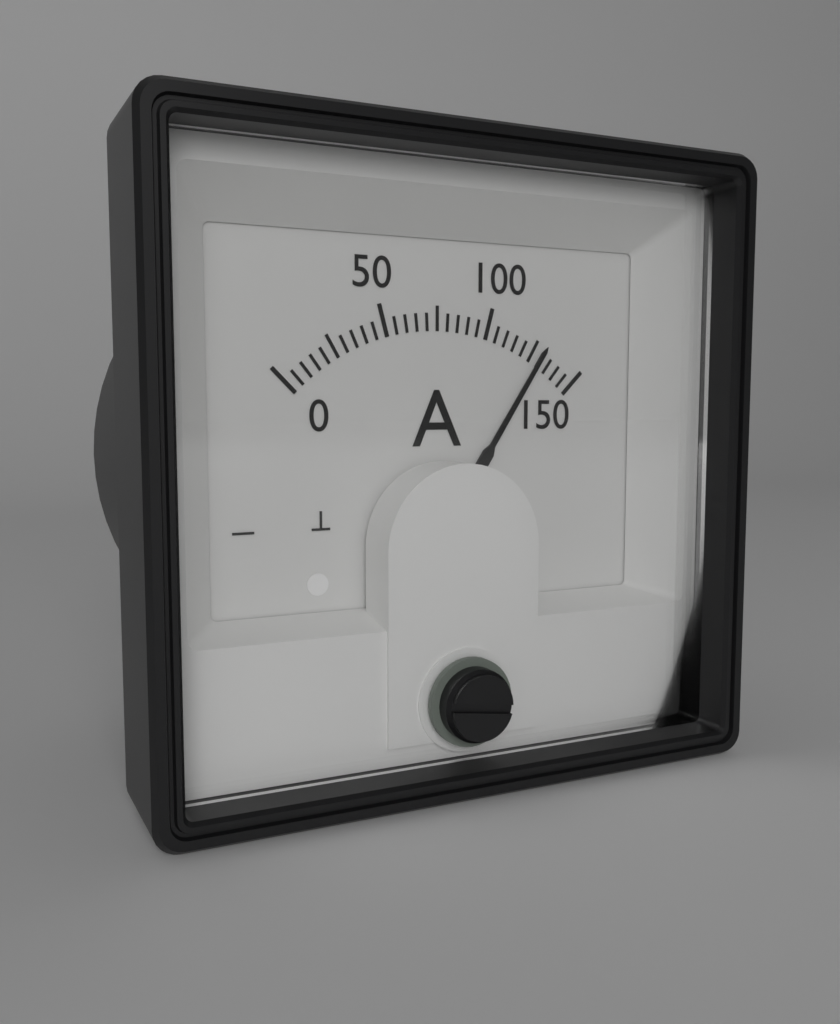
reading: 130 A
